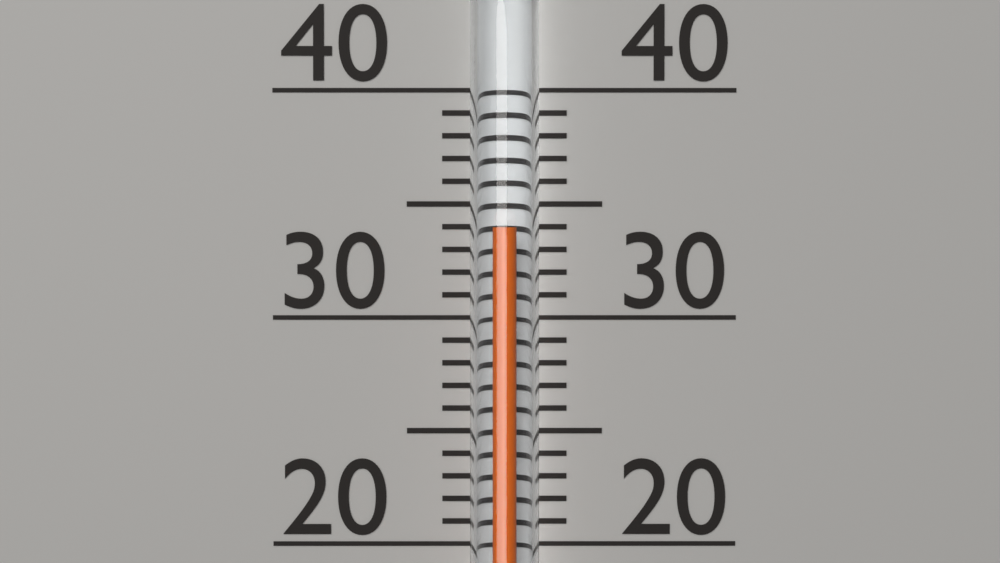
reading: 34 (no unit)
